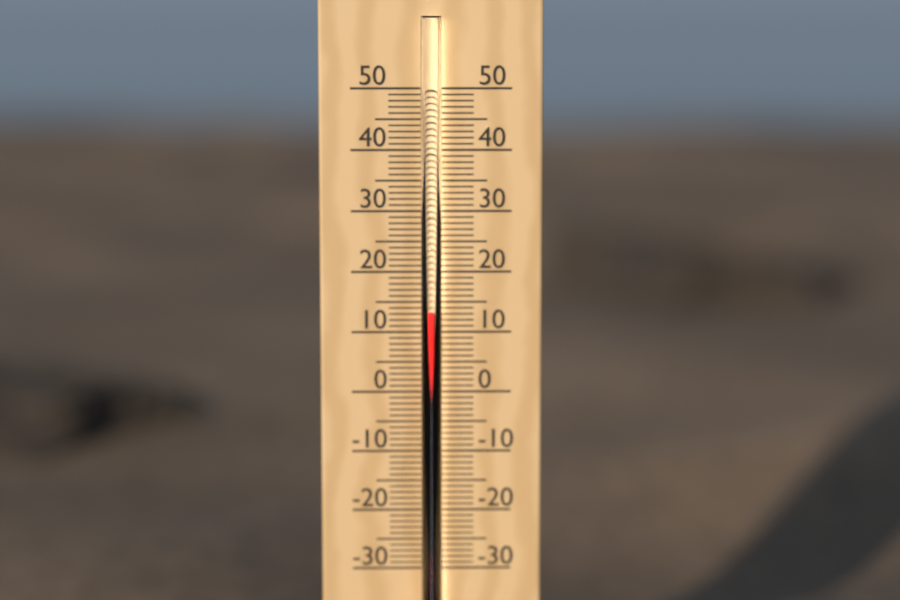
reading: 14 °C
